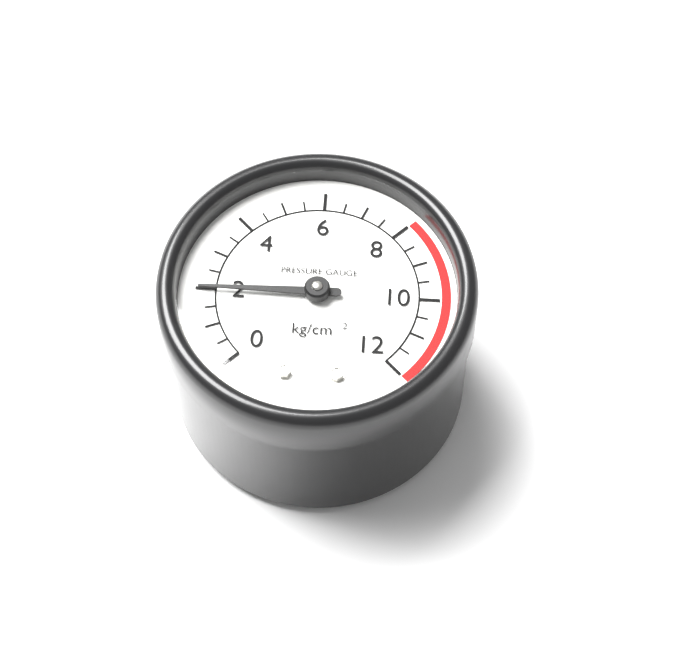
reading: 2.0 kg/cm²
